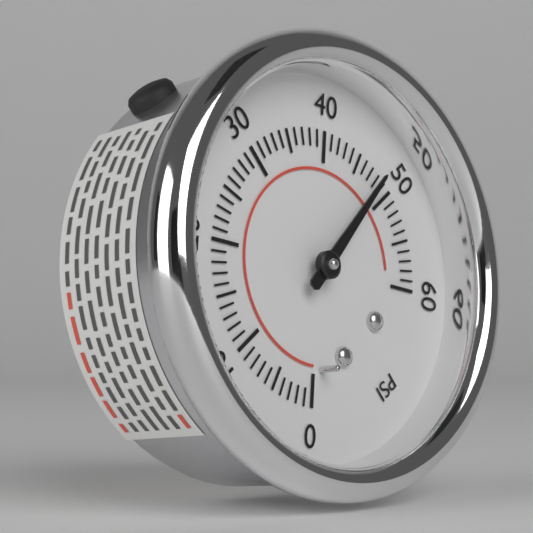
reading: 48 psi
